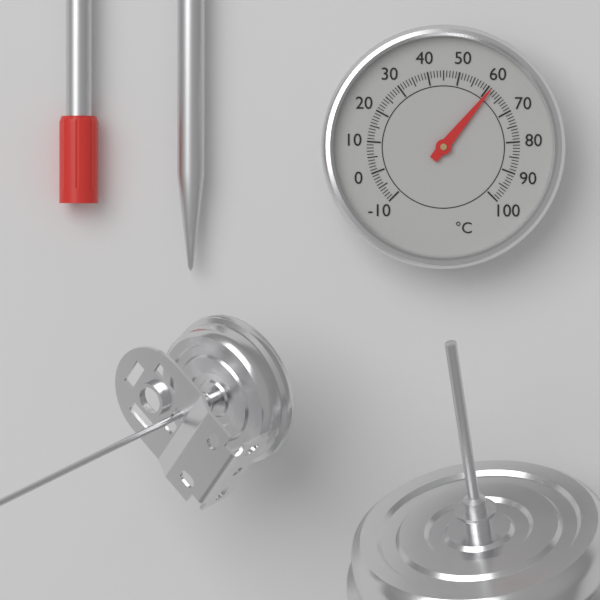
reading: 61 °C
